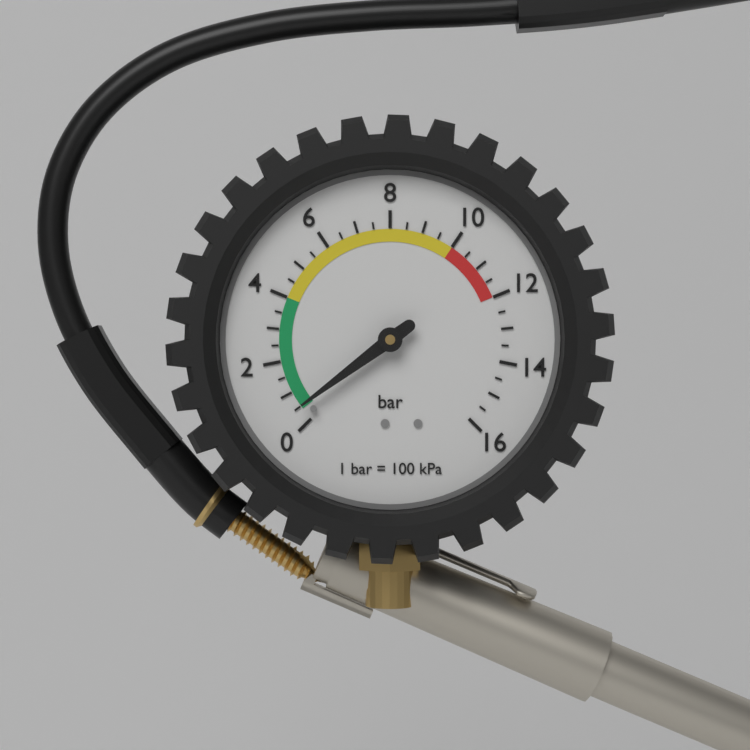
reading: 0.5 bar
